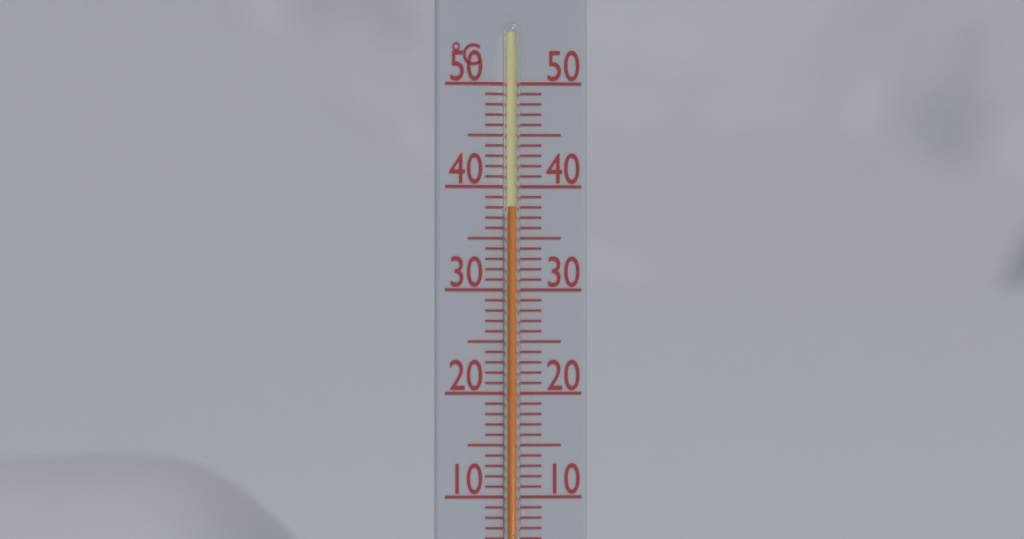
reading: 38 °C
